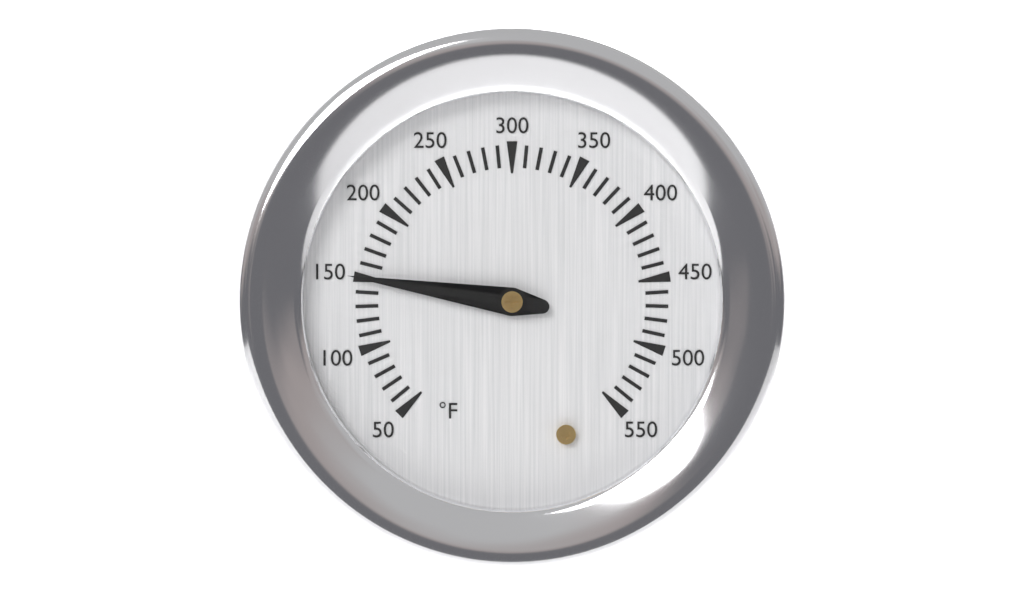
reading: 150 °F
